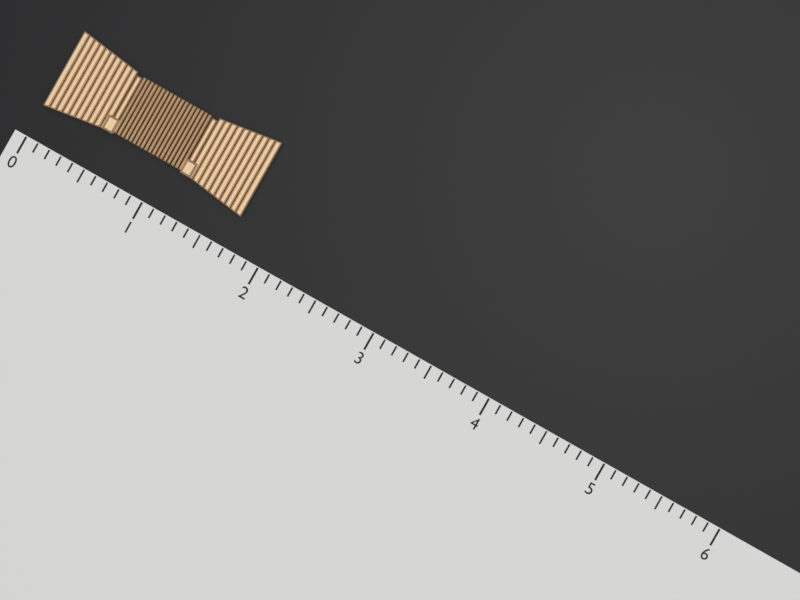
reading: 1.7 (no unit)
